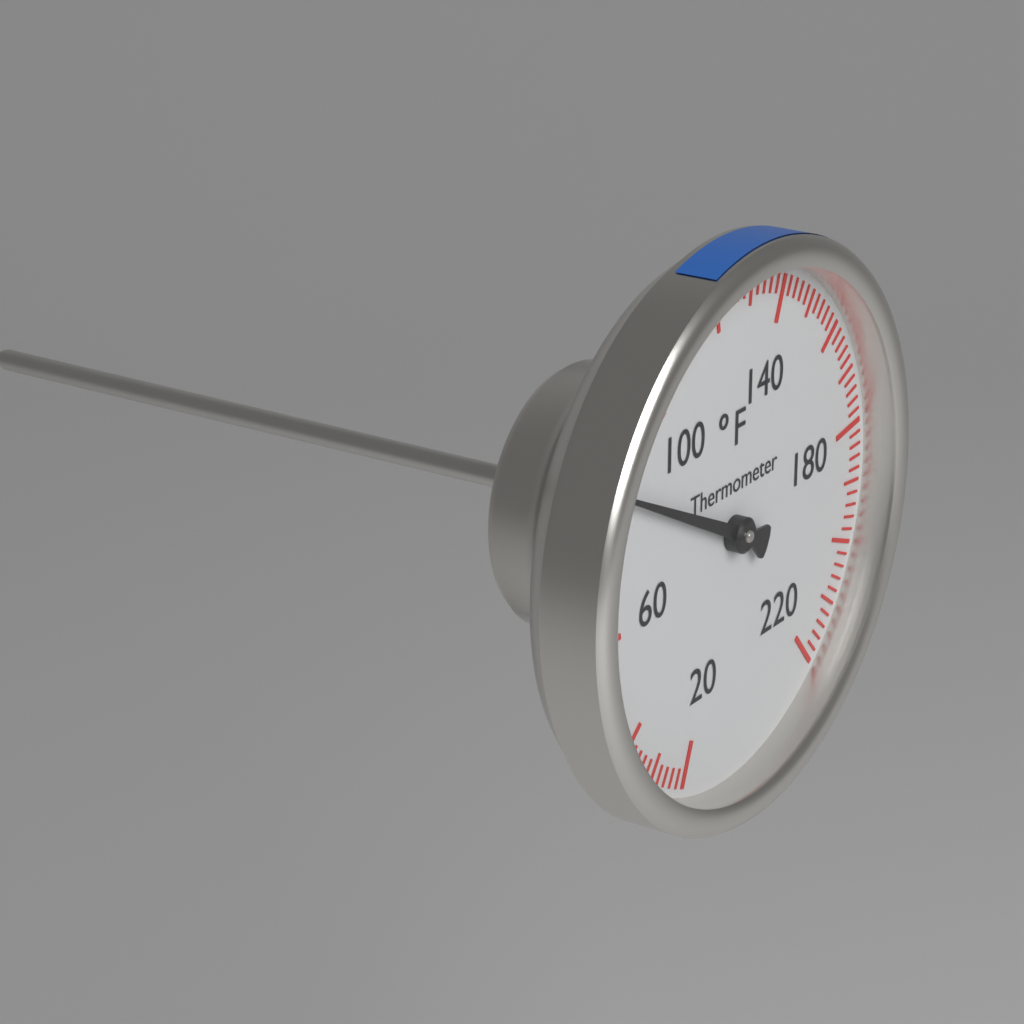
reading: 84 °F
